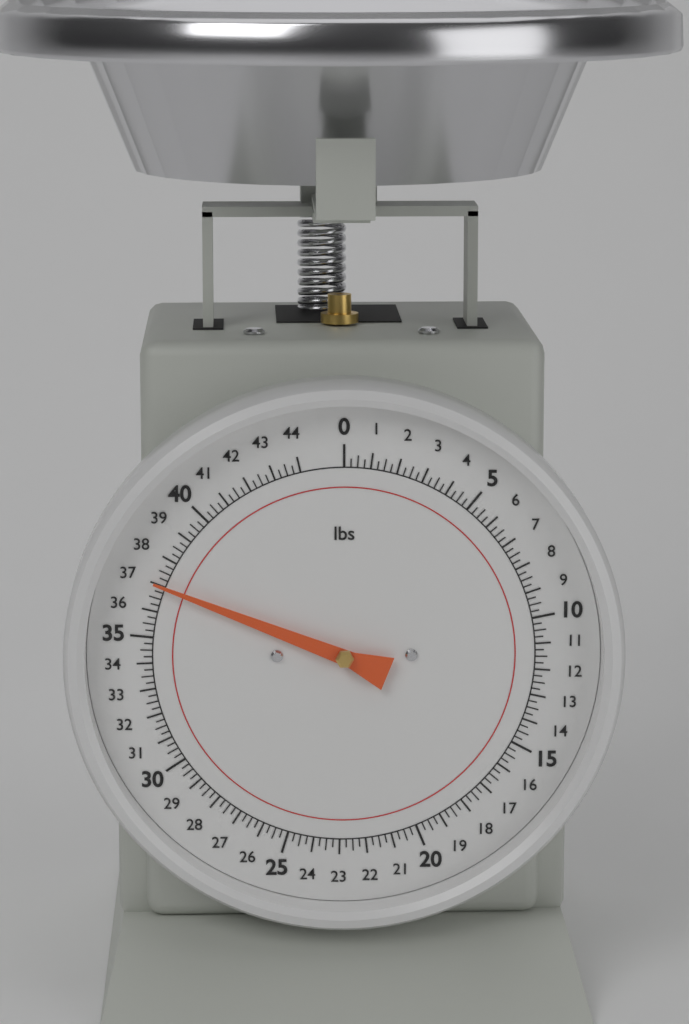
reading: 37.00 lbs
